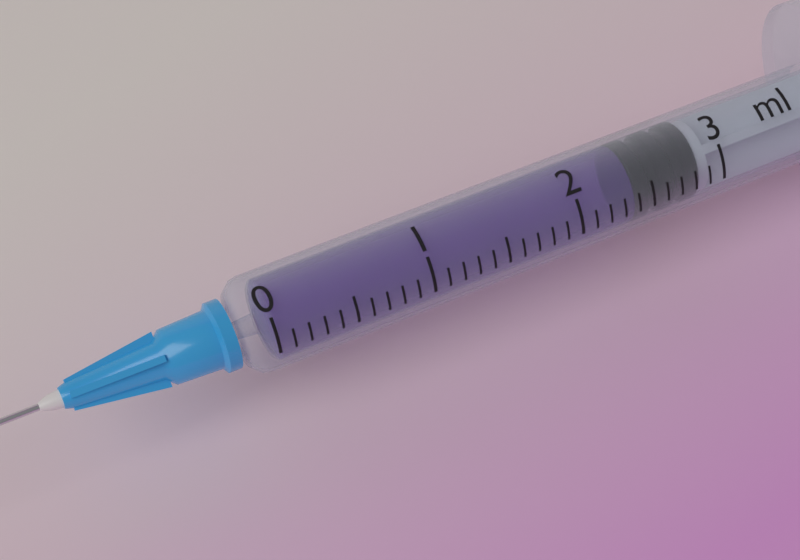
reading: 2.4 ml
